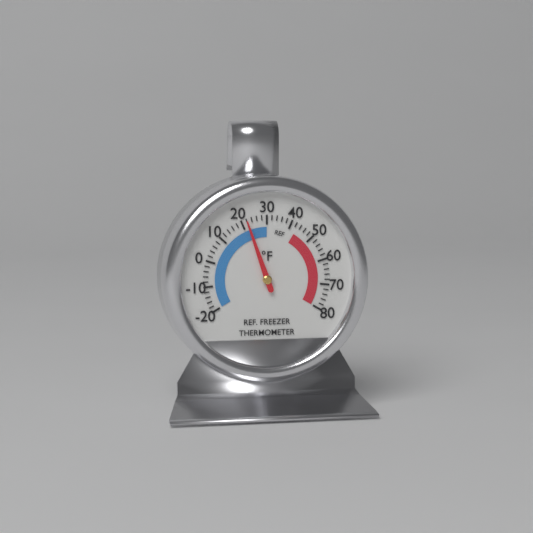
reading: 22 °F
